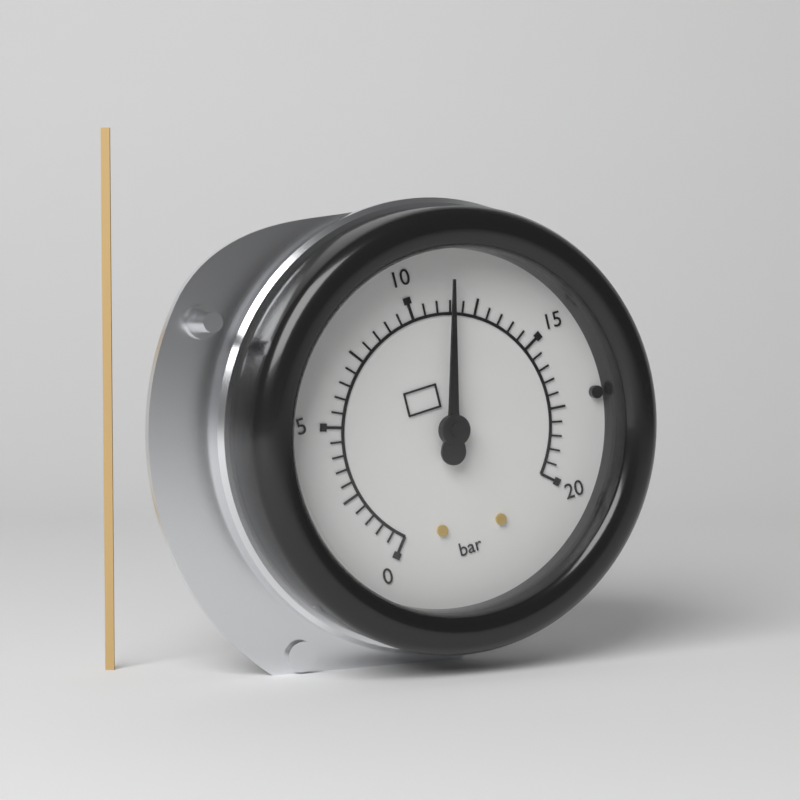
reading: 11.5 bar
